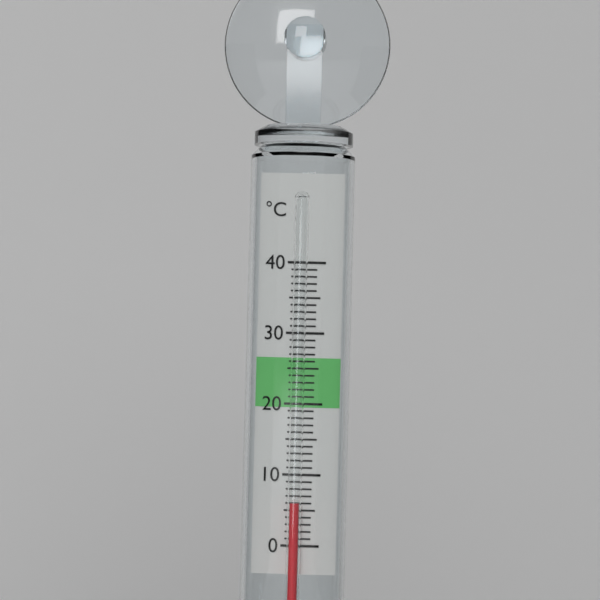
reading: 6 °C
